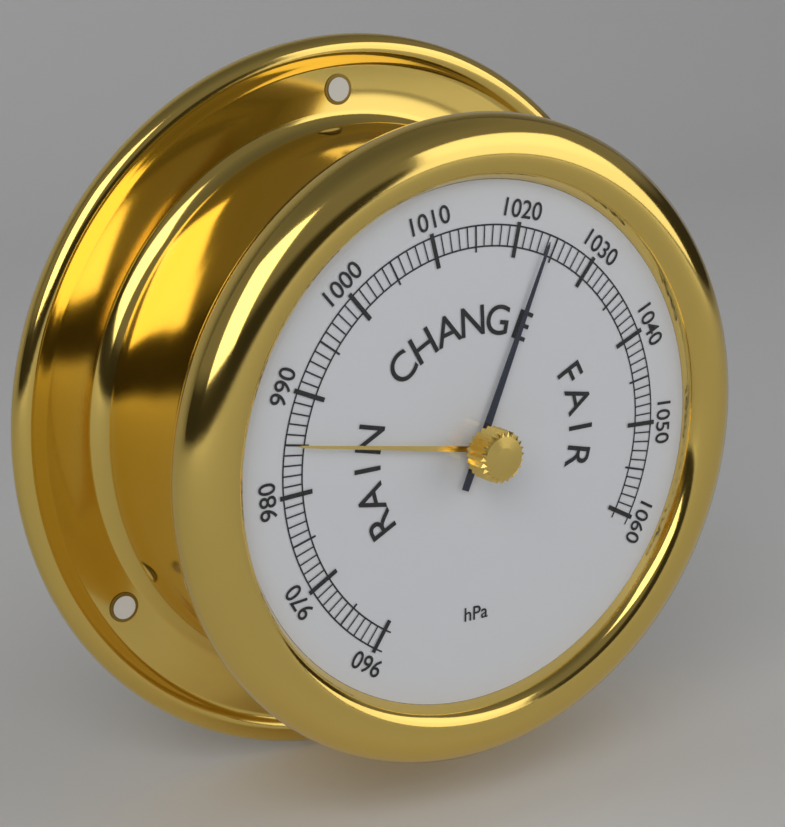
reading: 1024 hPa
